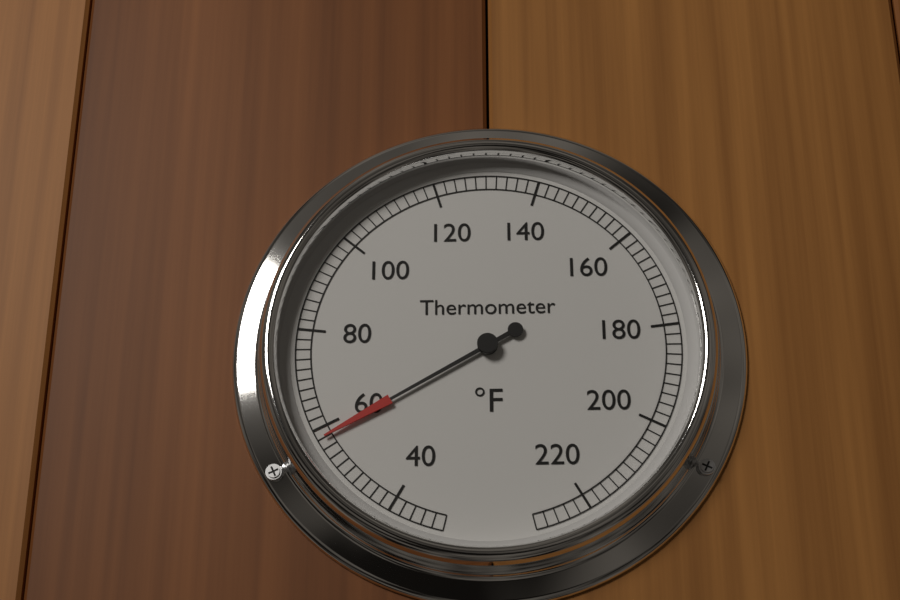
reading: 58 °F
